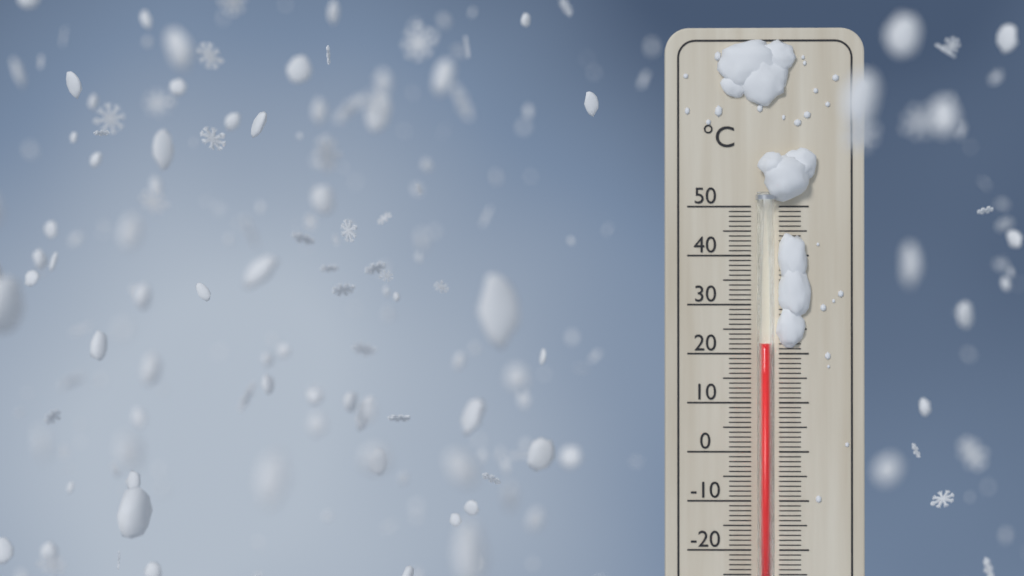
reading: 22 °C
